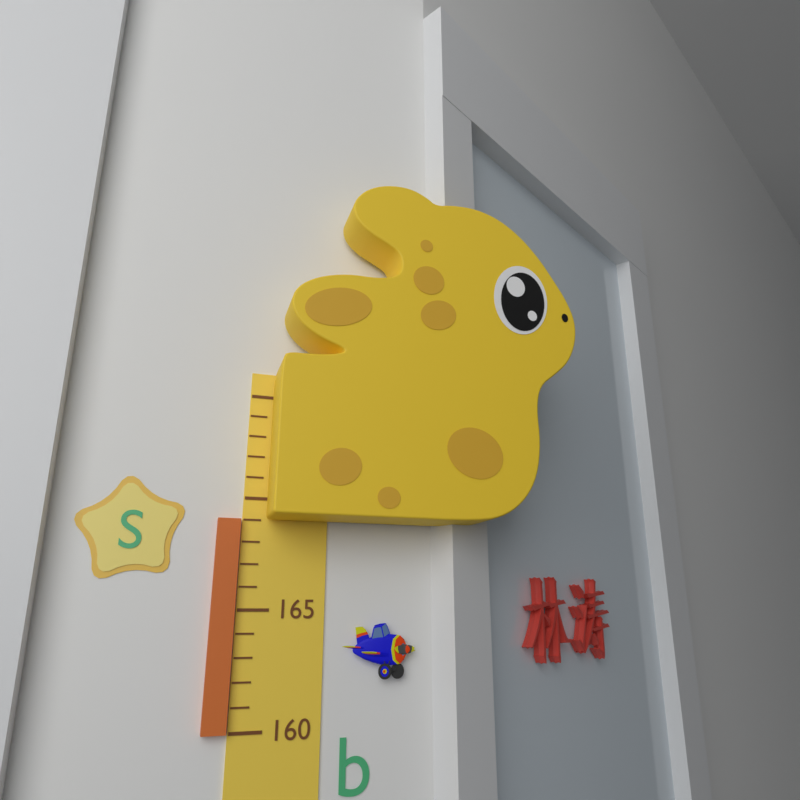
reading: 169 (no unit)
